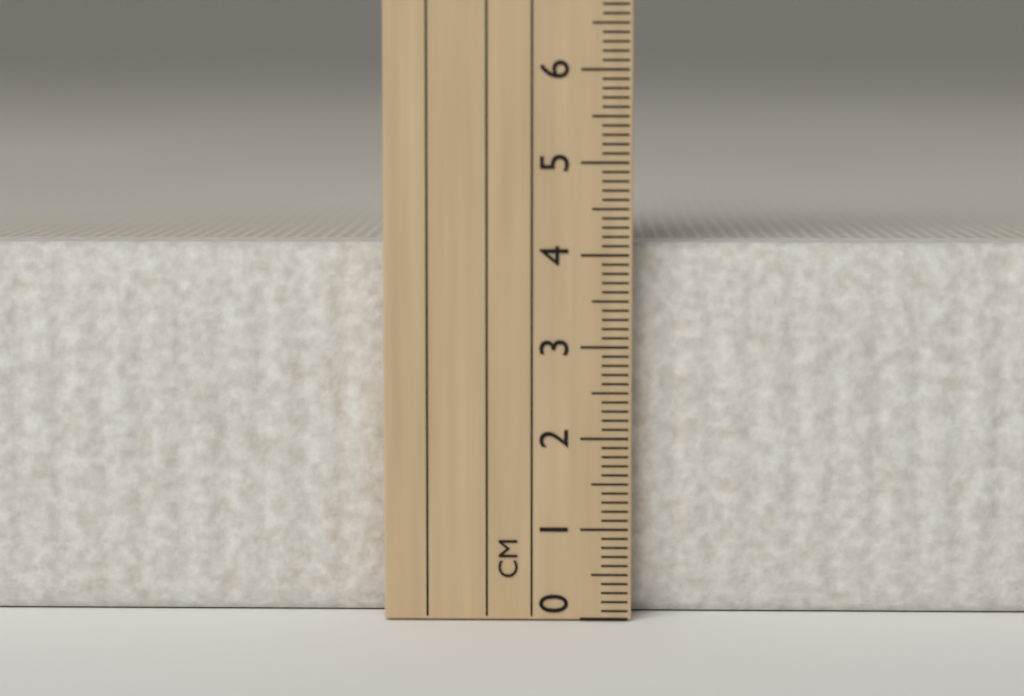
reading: 4.1 cm
